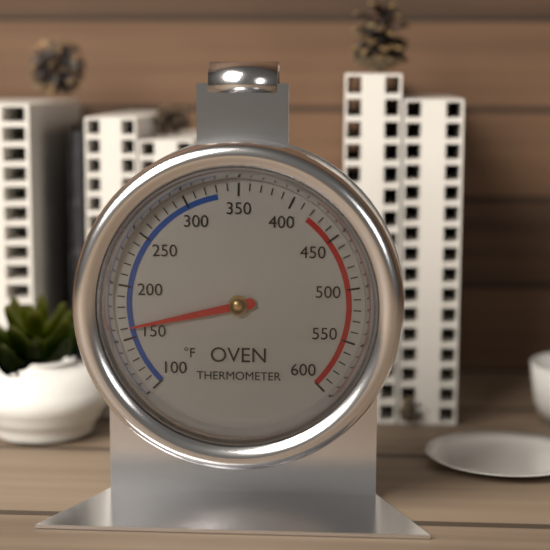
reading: 160 °F
